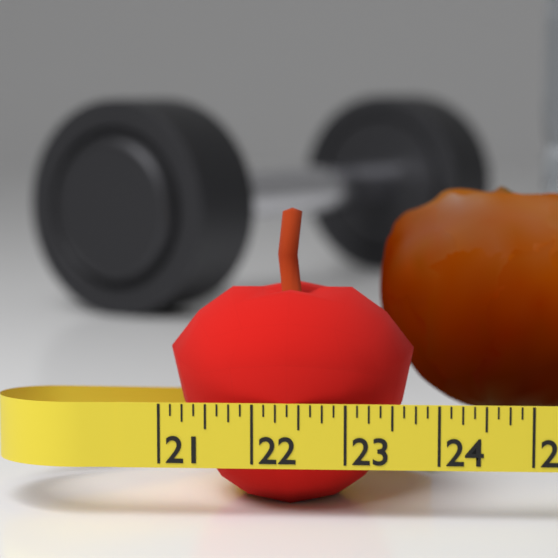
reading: 23.750 (no unit)
